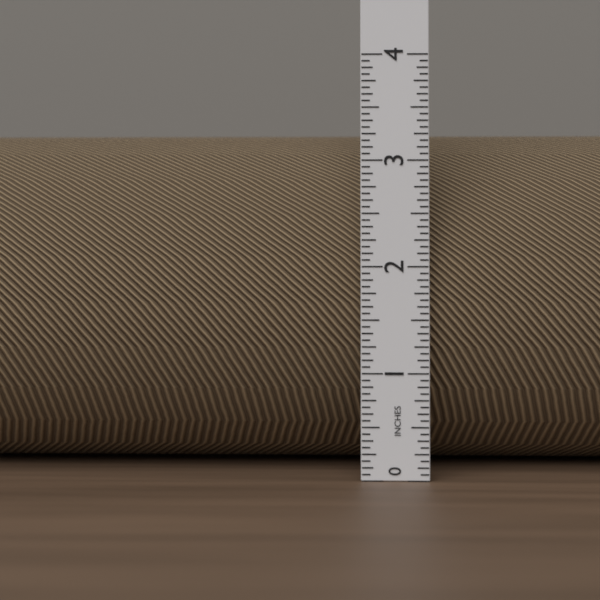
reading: 3.3125 in
